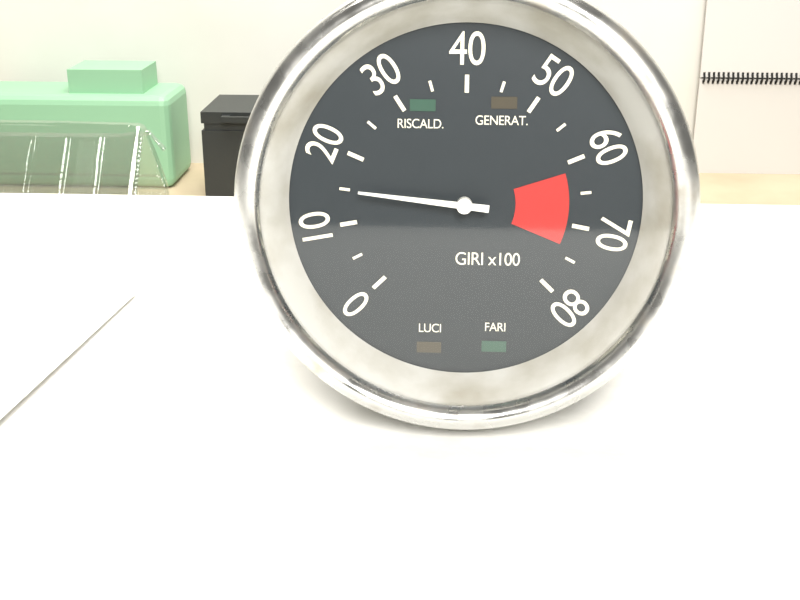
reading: 1500 giri
